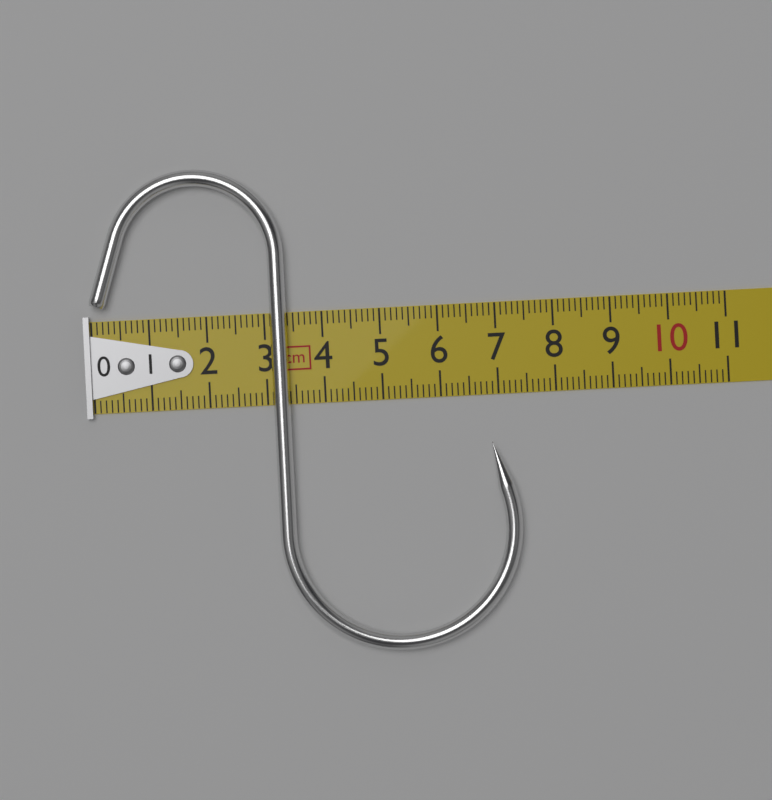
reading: 7.3 cm
